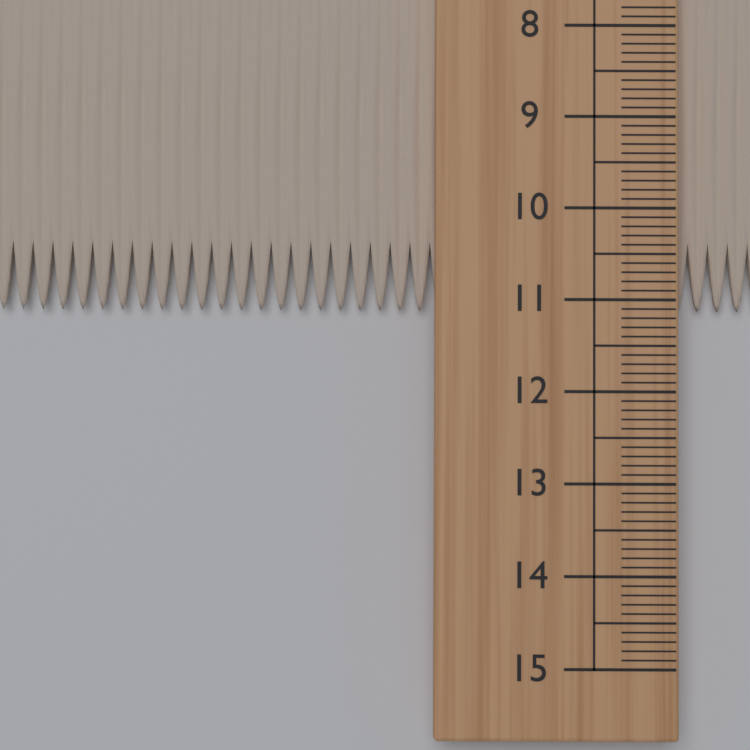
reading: 11.1 cm
